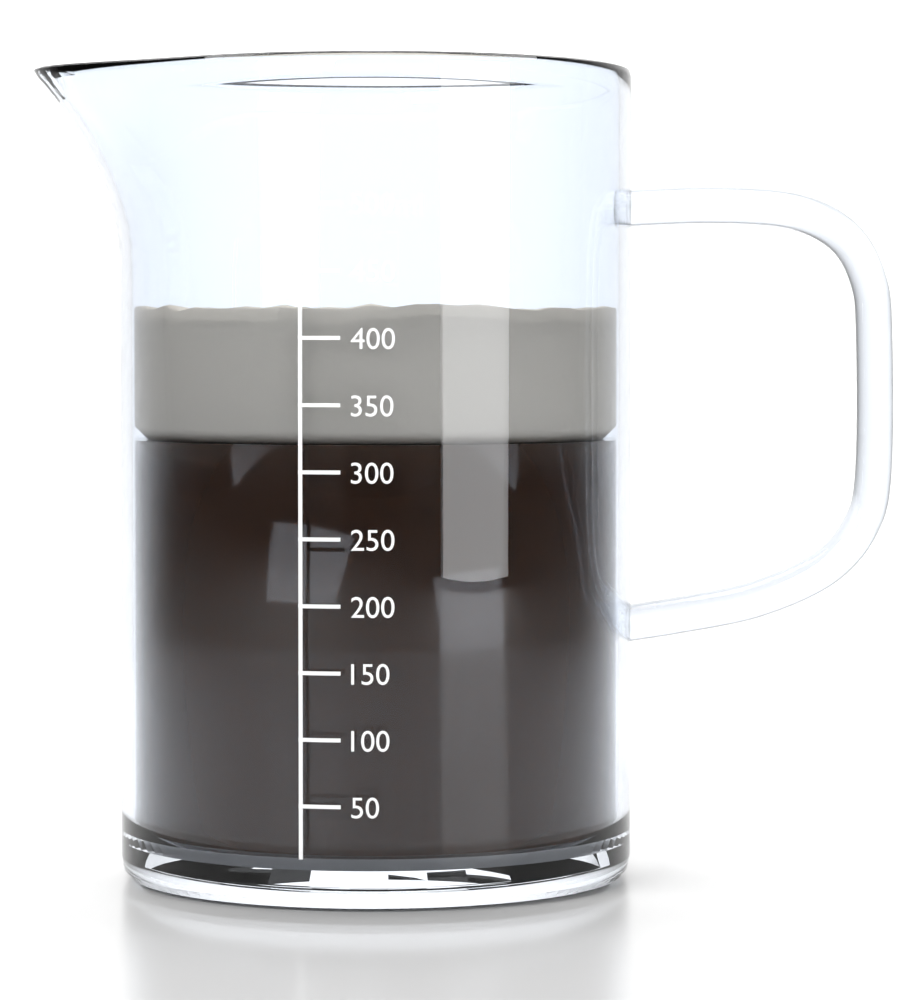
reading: 320 ml
